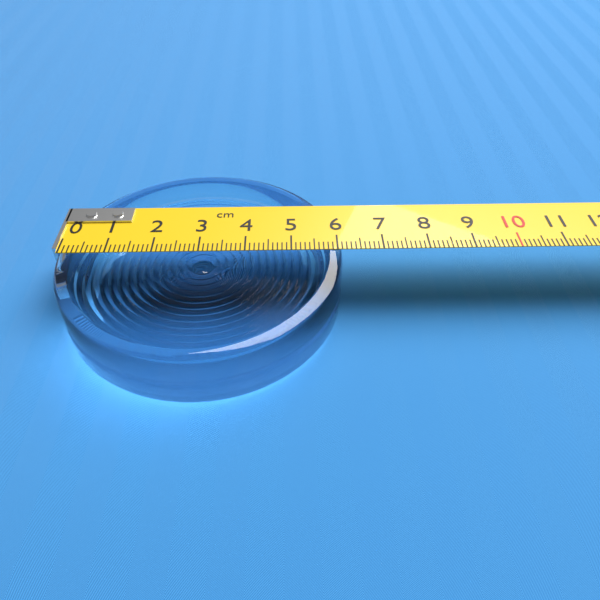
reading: 6.1 cm
